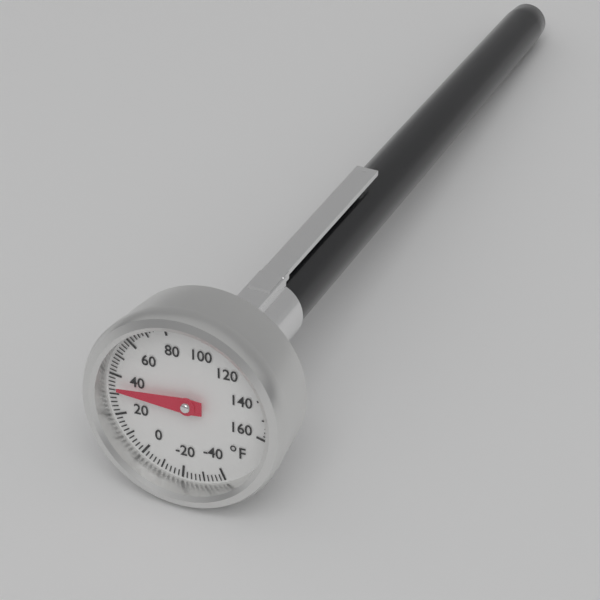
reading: 34 °F
